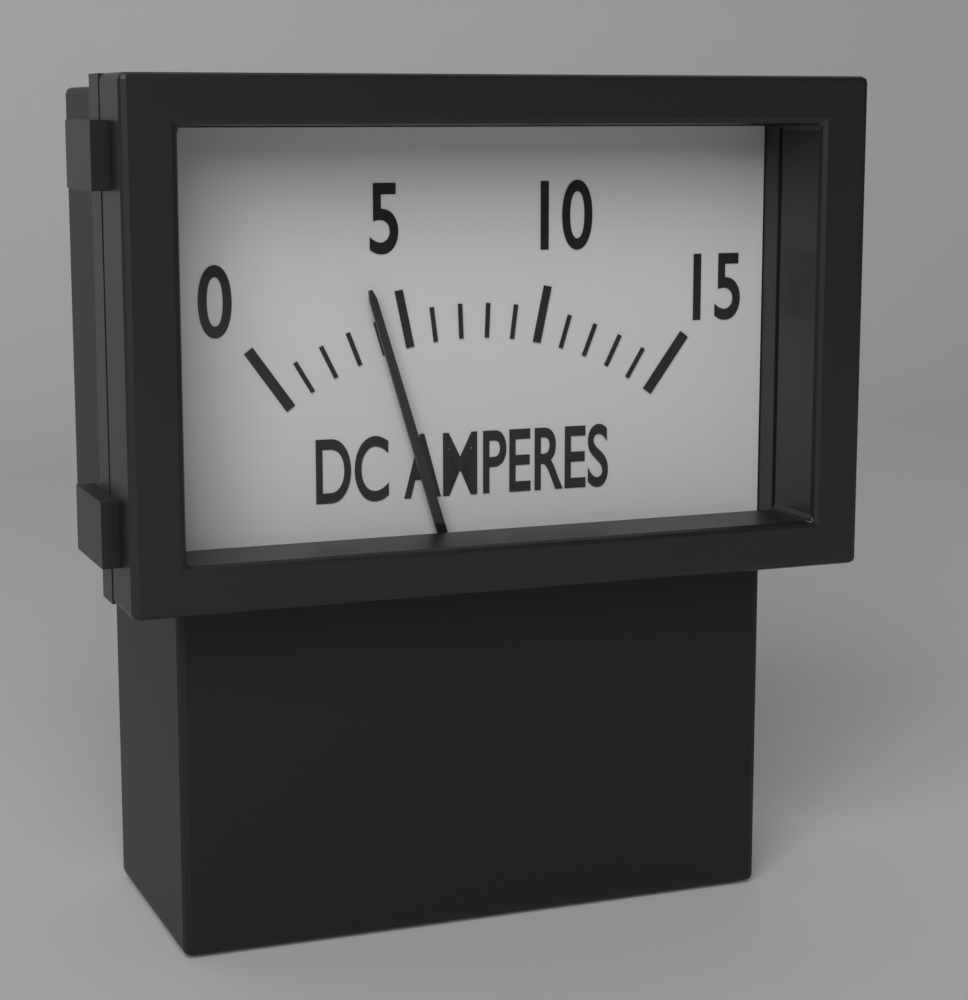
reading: 4 A
